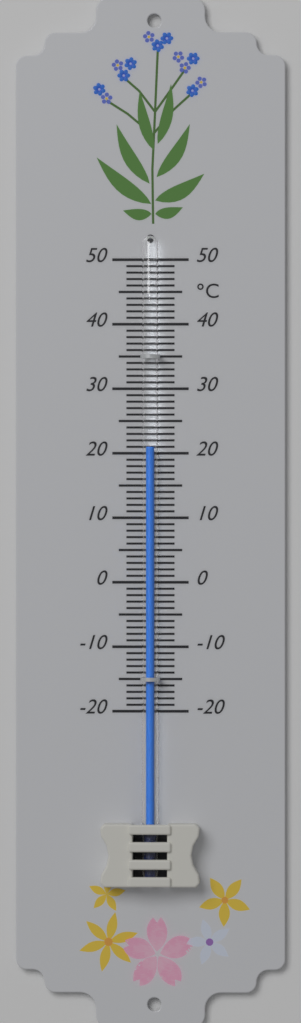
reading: 21 °C
